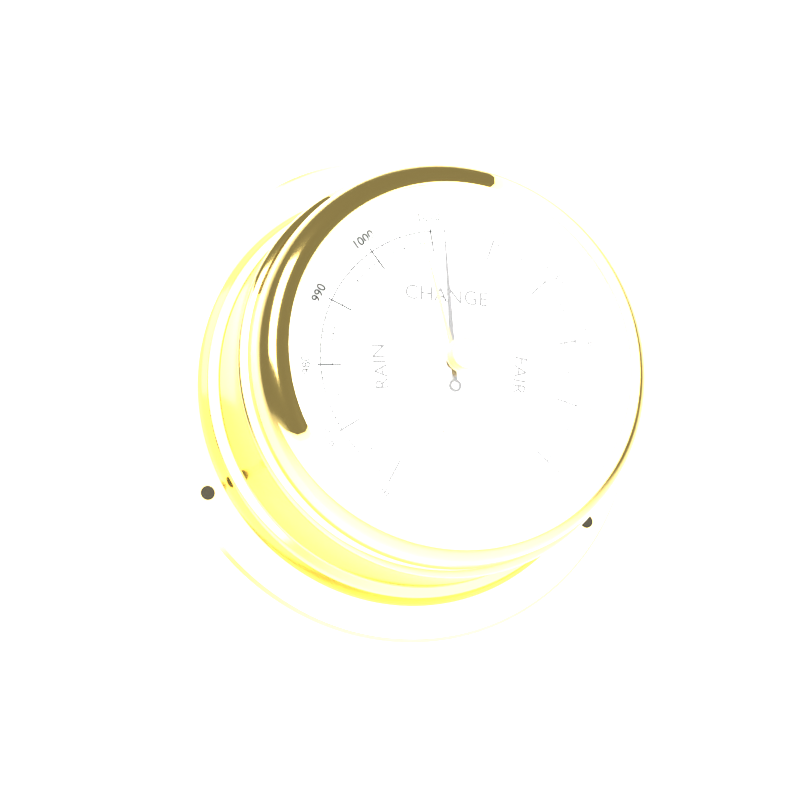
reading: 1012 mbar
